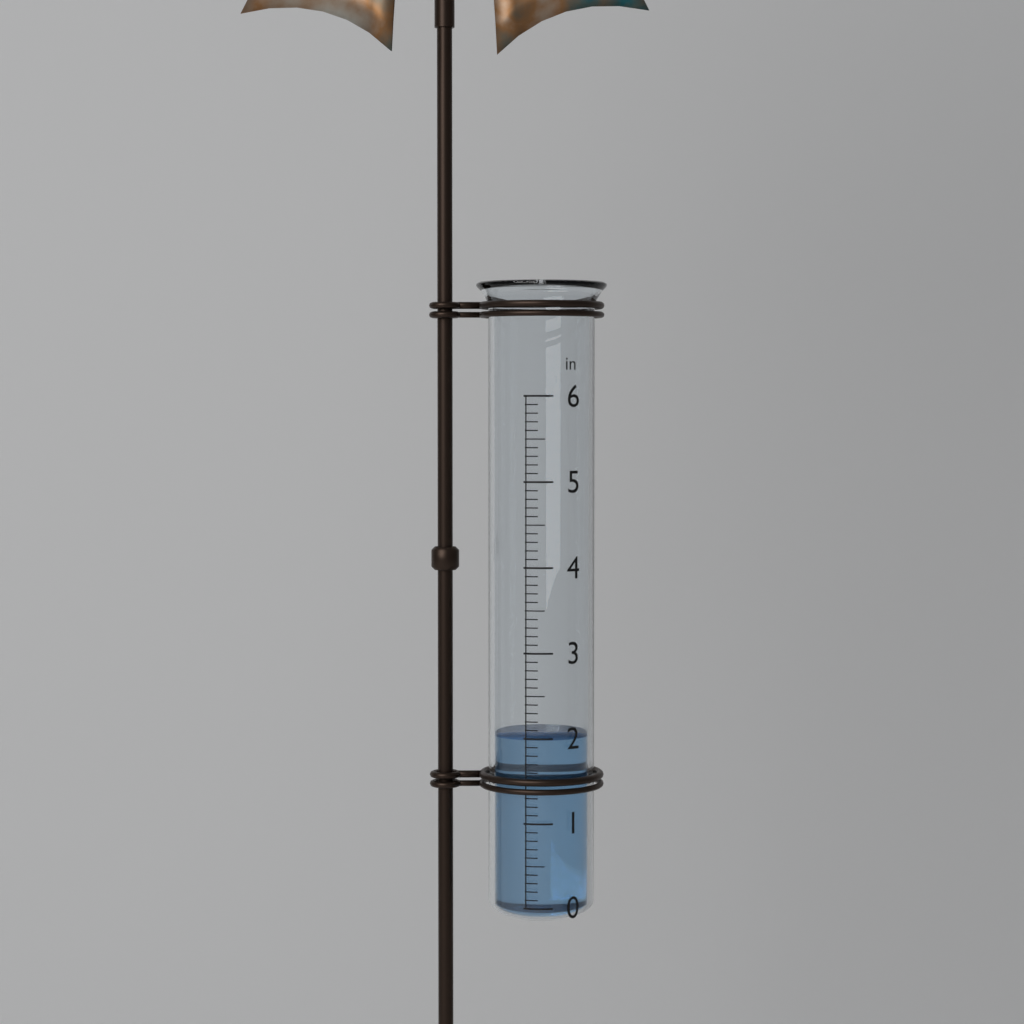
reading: 2.0 in
